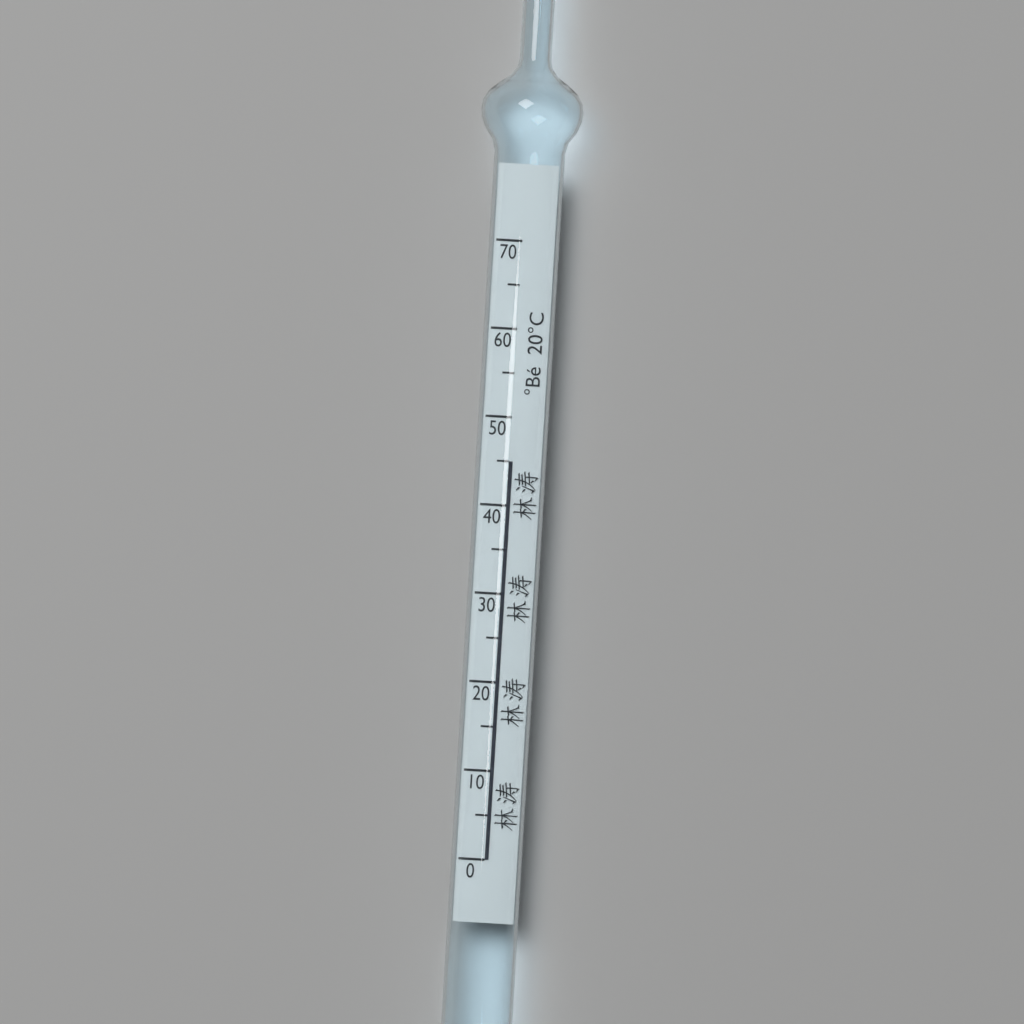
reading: 45 °Bé
